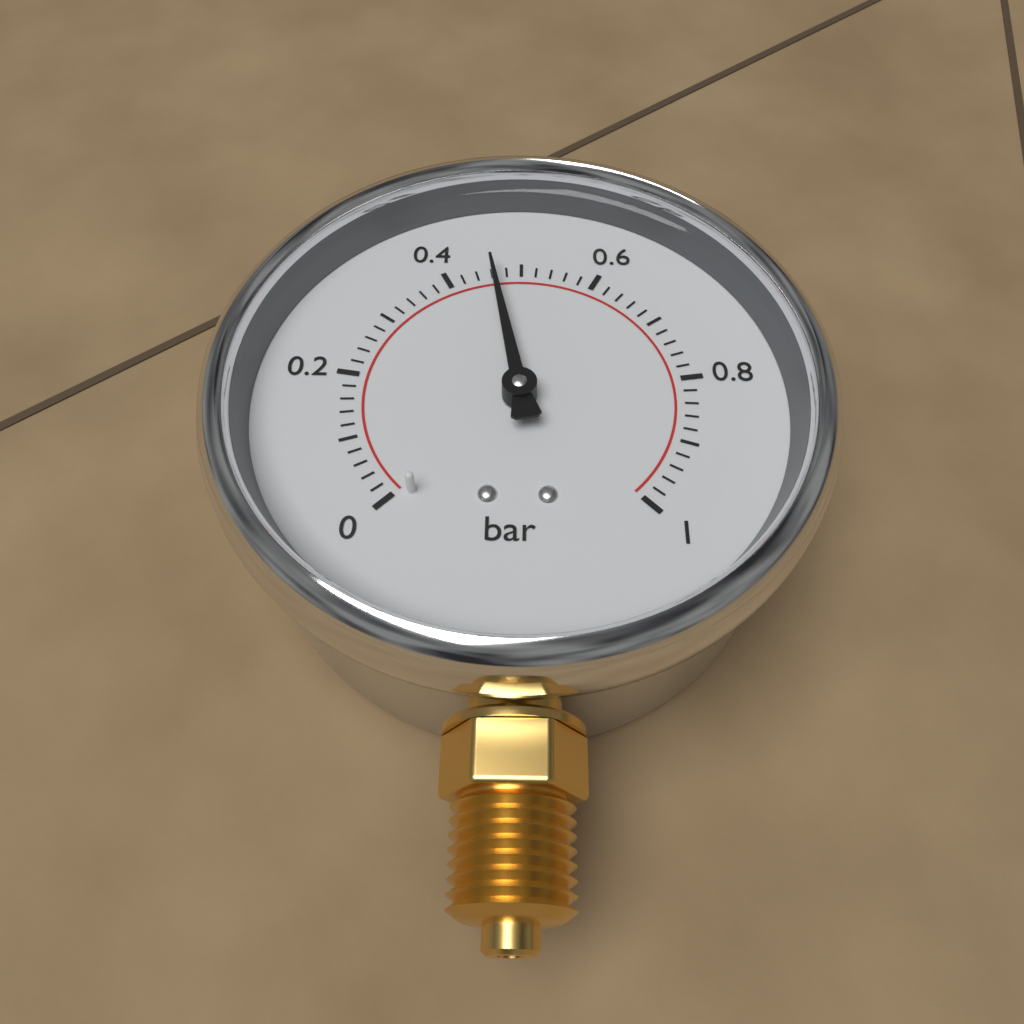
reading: 0.46 bar
